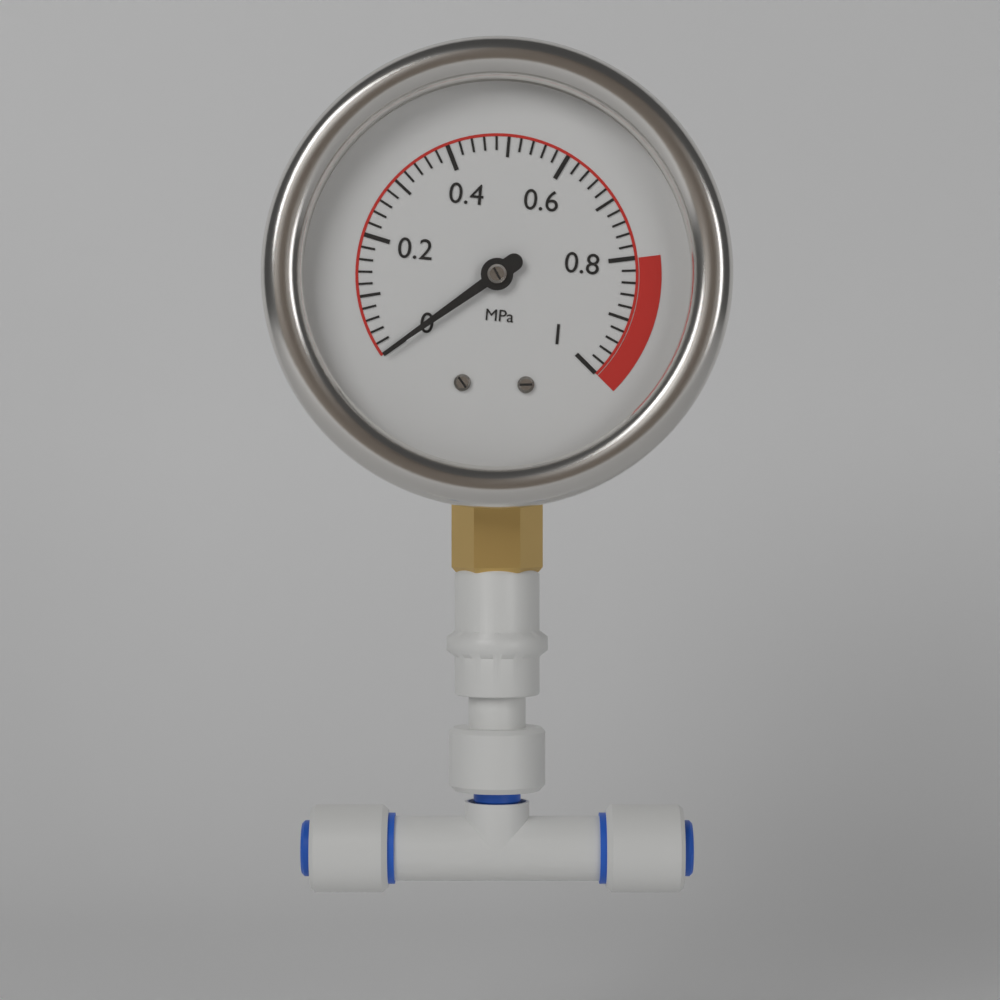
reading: 0.00 MPa
